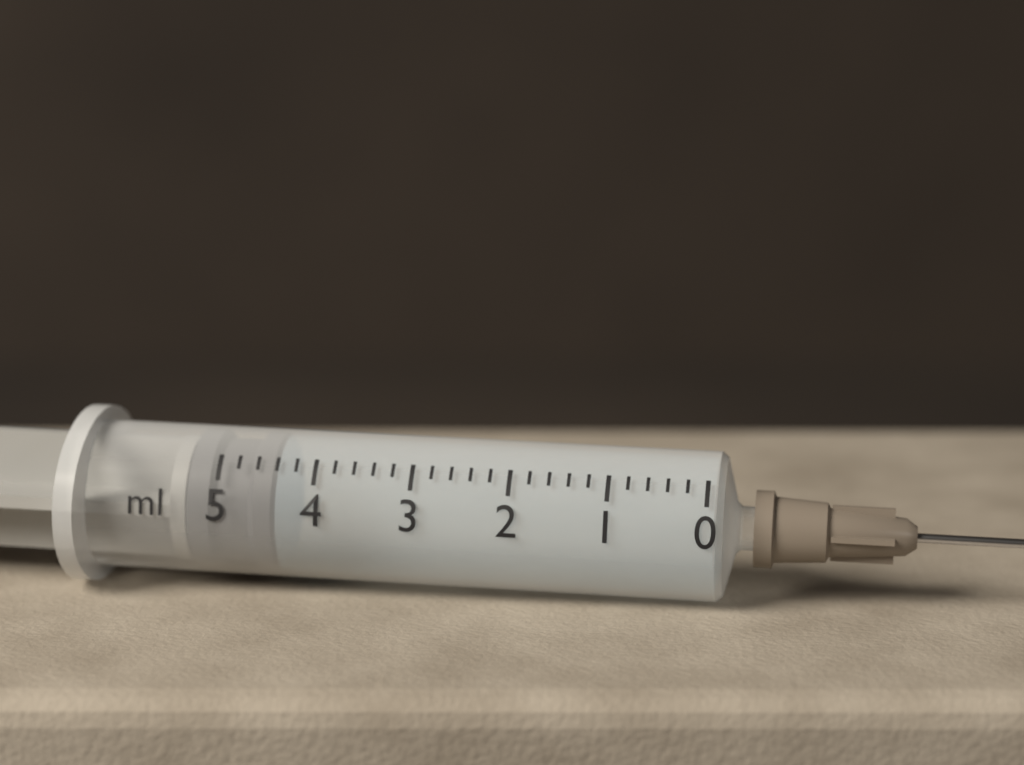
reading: 4.4 ml
